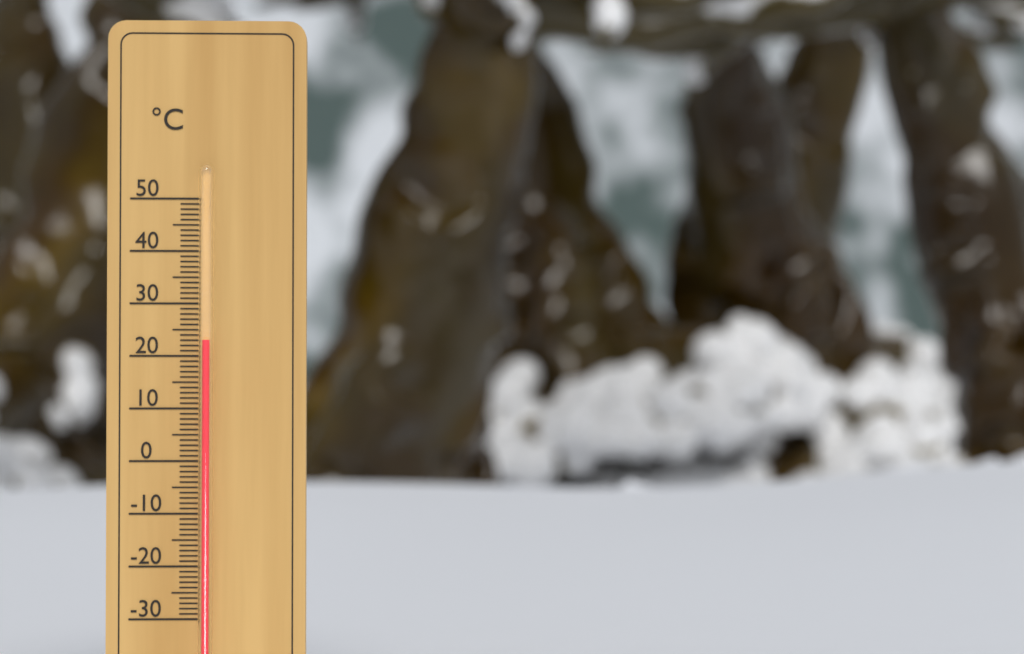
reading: 23 °C
